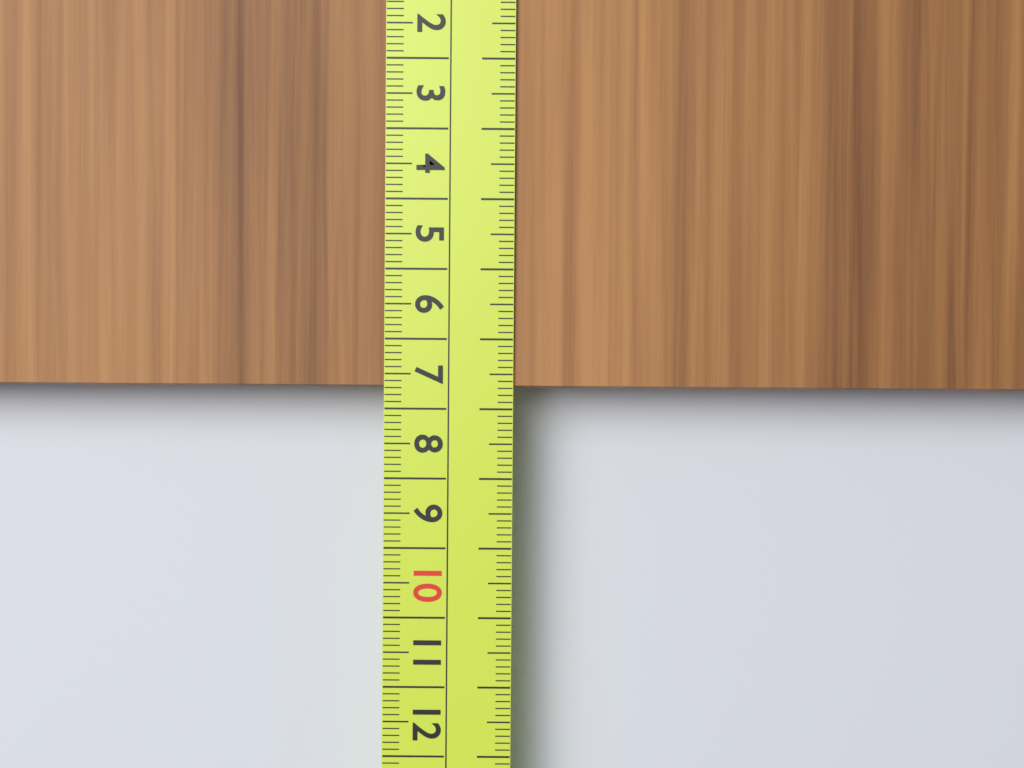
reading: 6.7 cm
